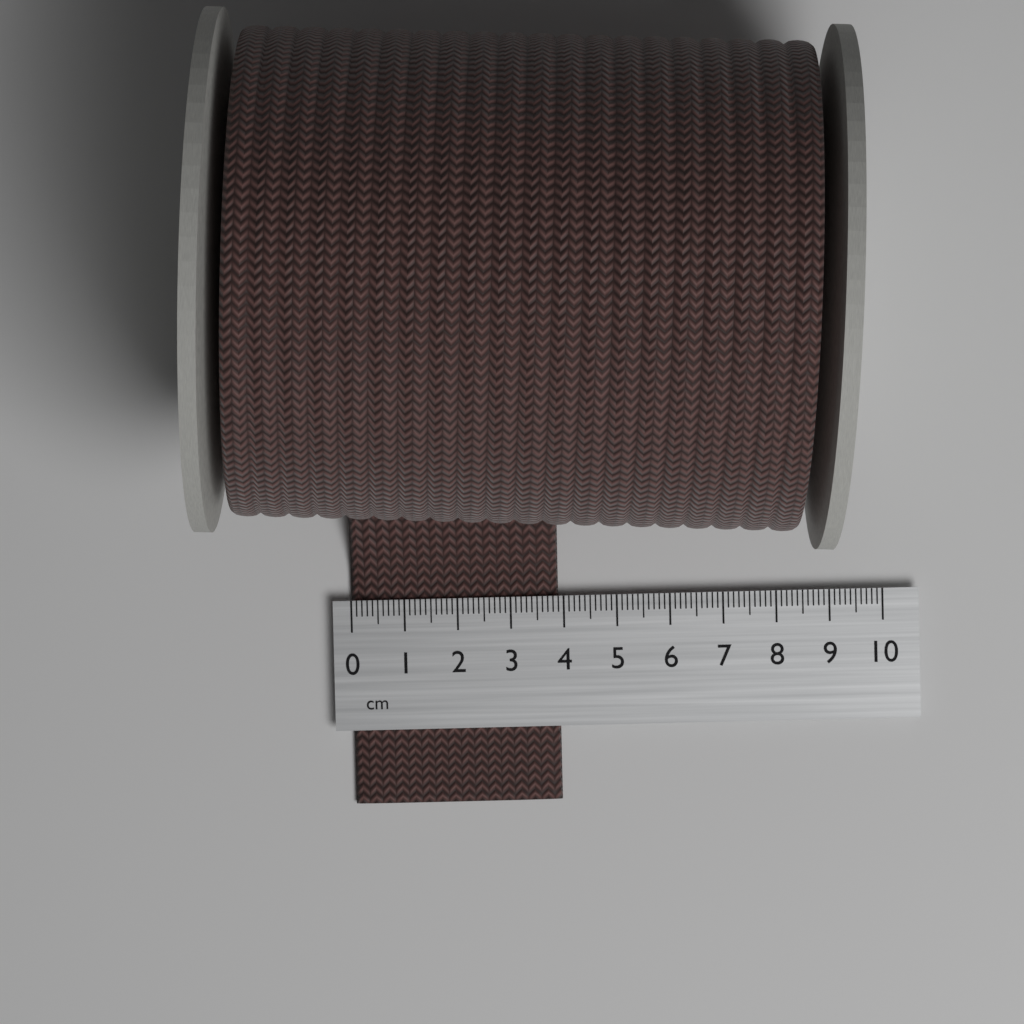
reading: 3.9 cm
